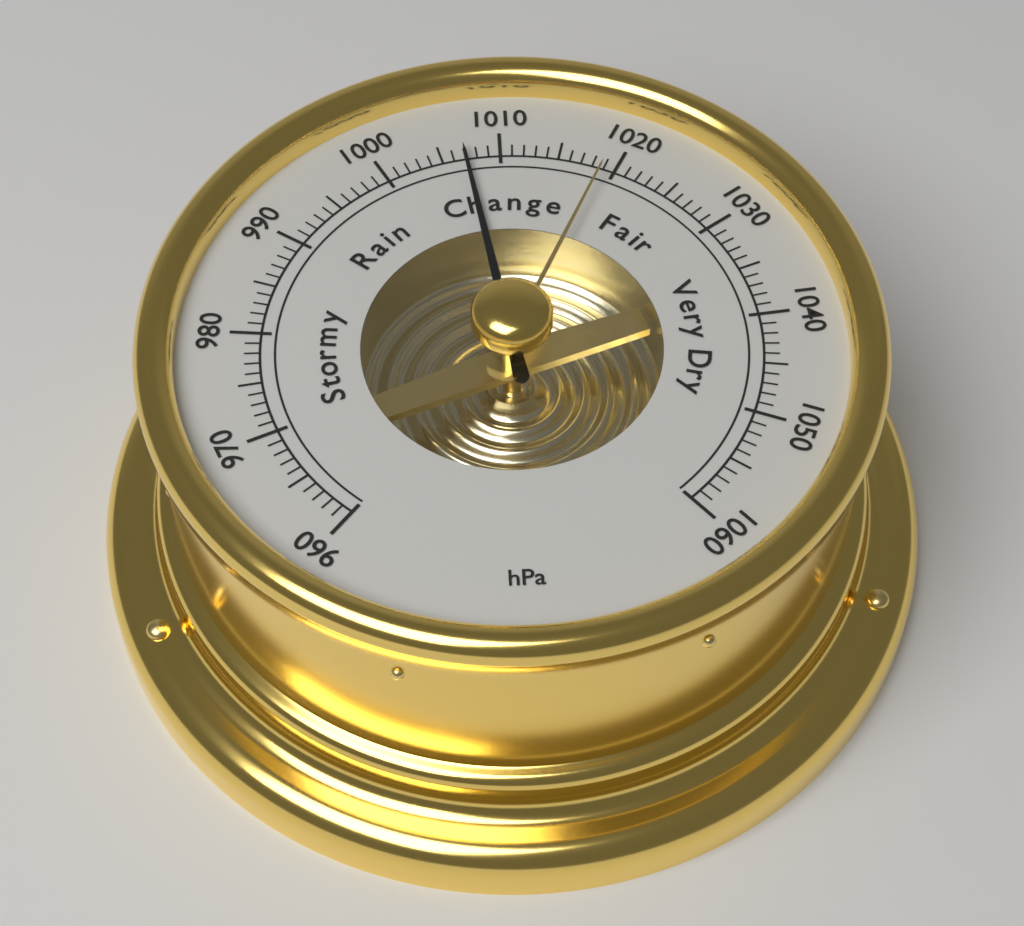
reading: 1007 hPa
